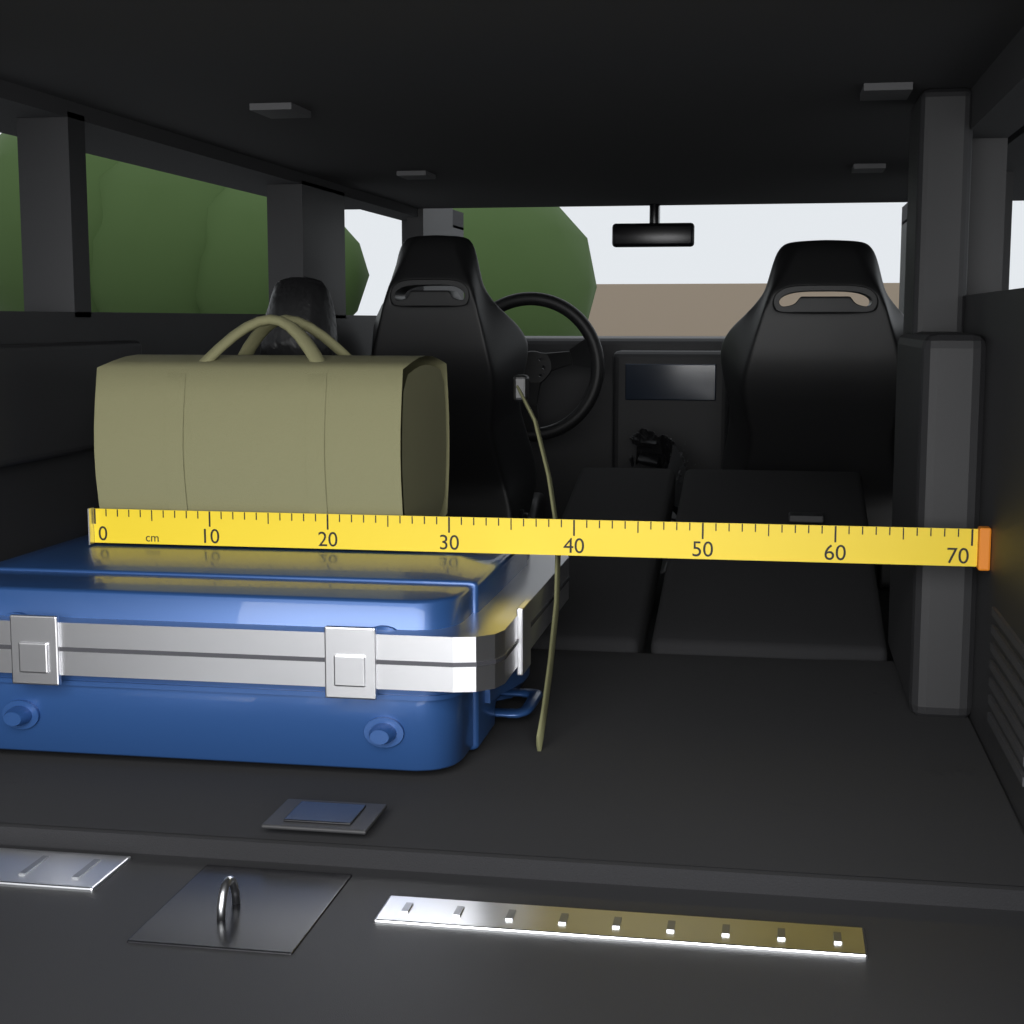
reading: 26 cm
